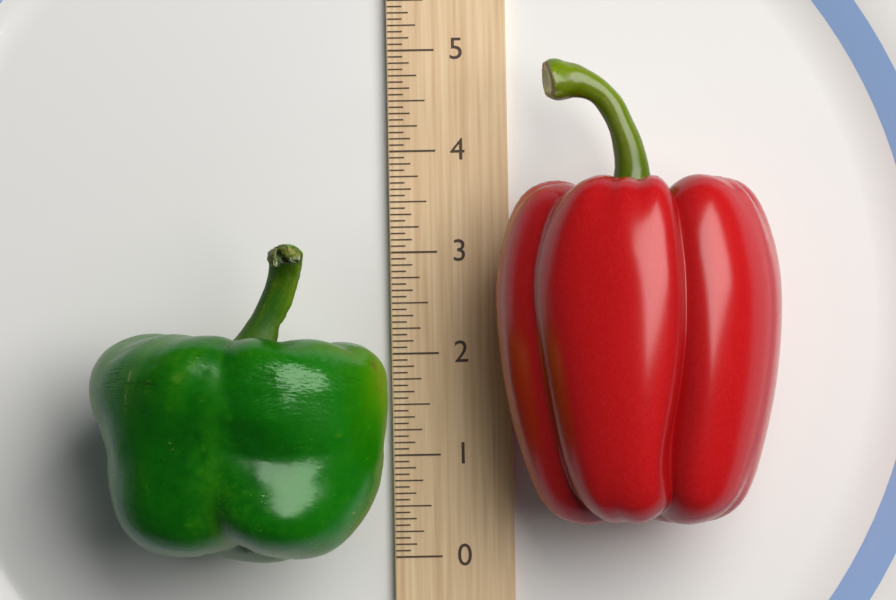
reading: 3.0000 (no unit)
